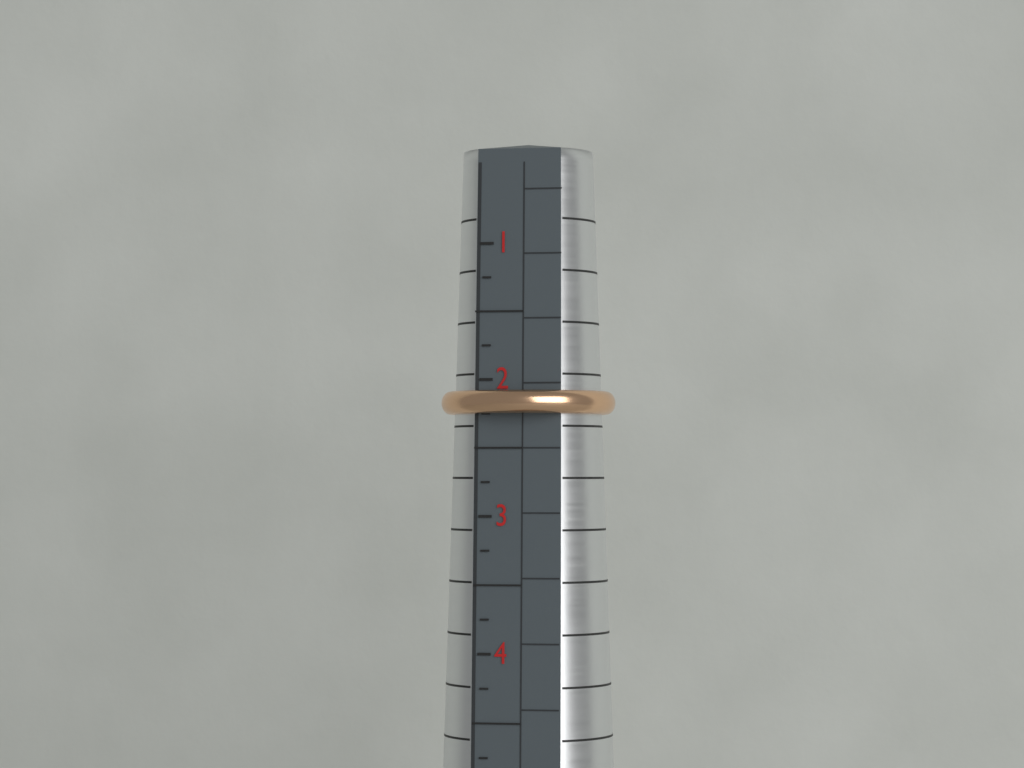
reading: 2.25 (no unit)
